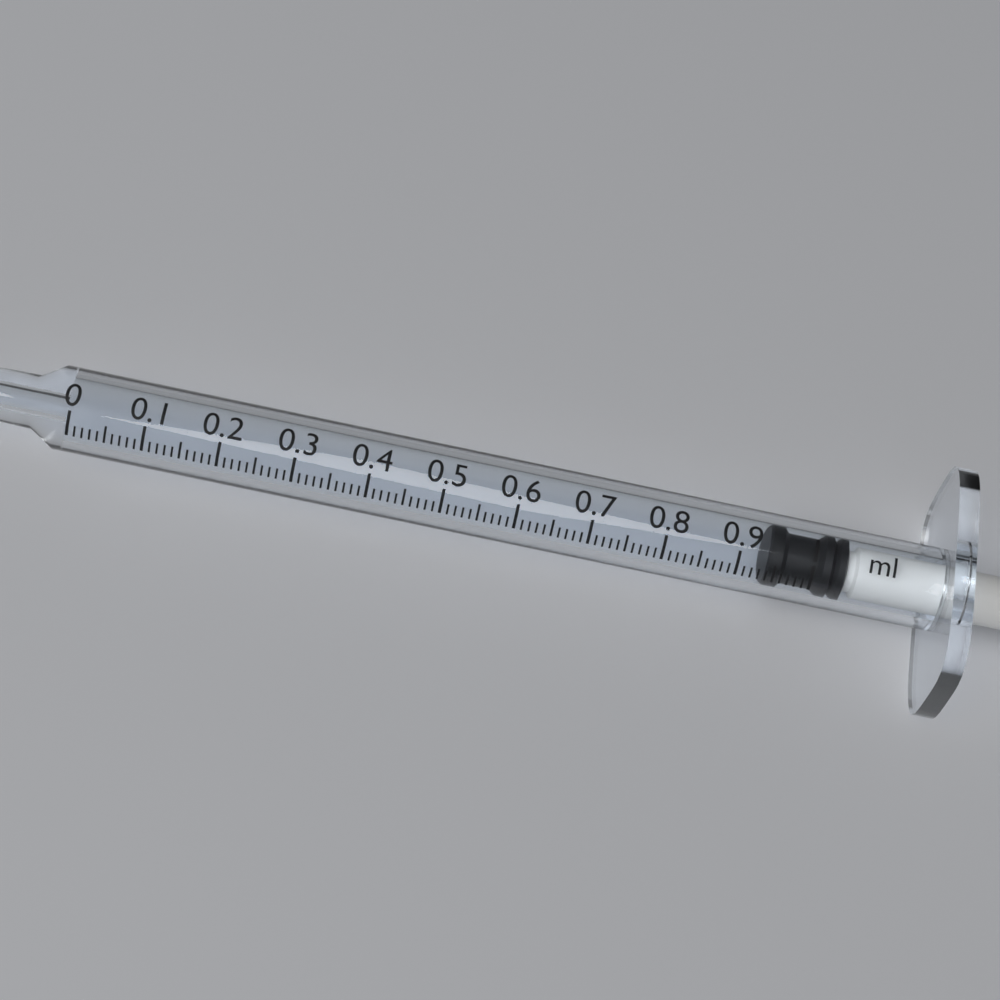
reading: 0.94 ml
